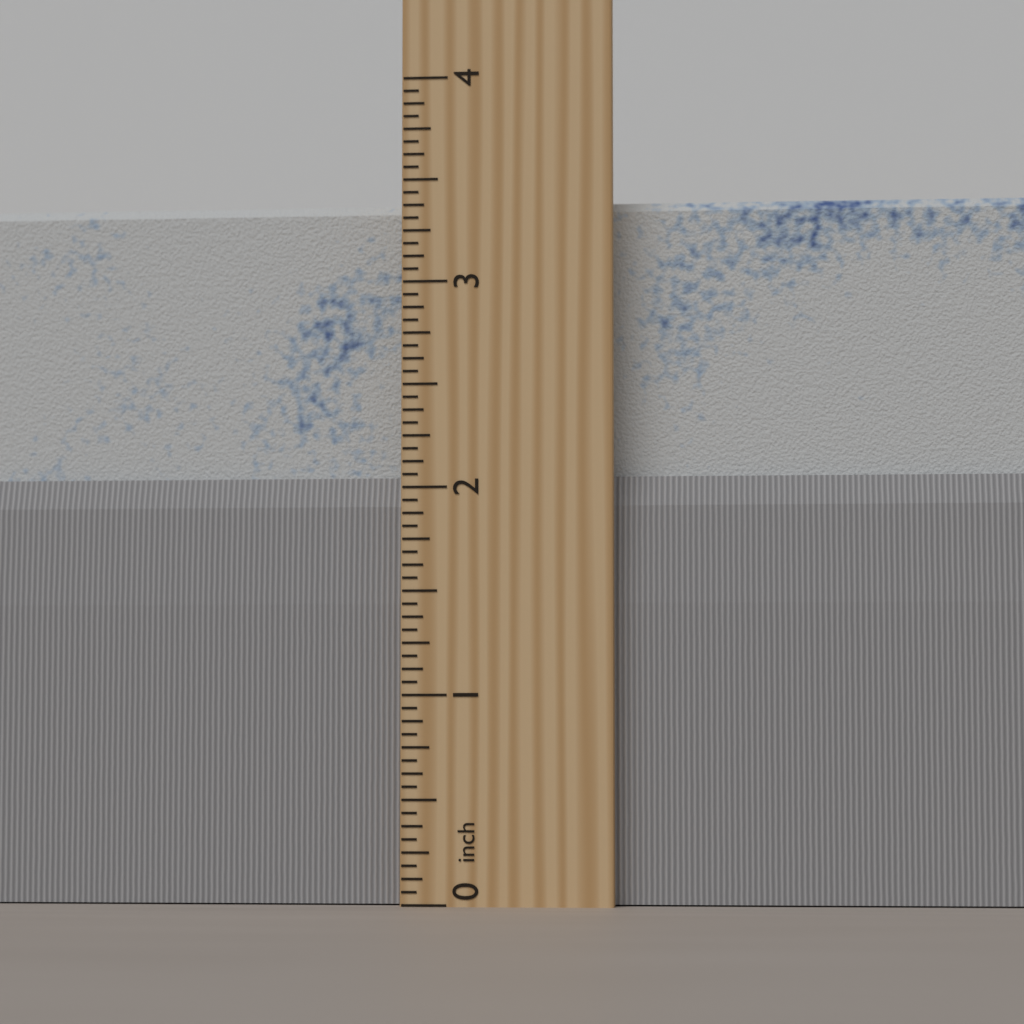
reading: 3.4375 inch
